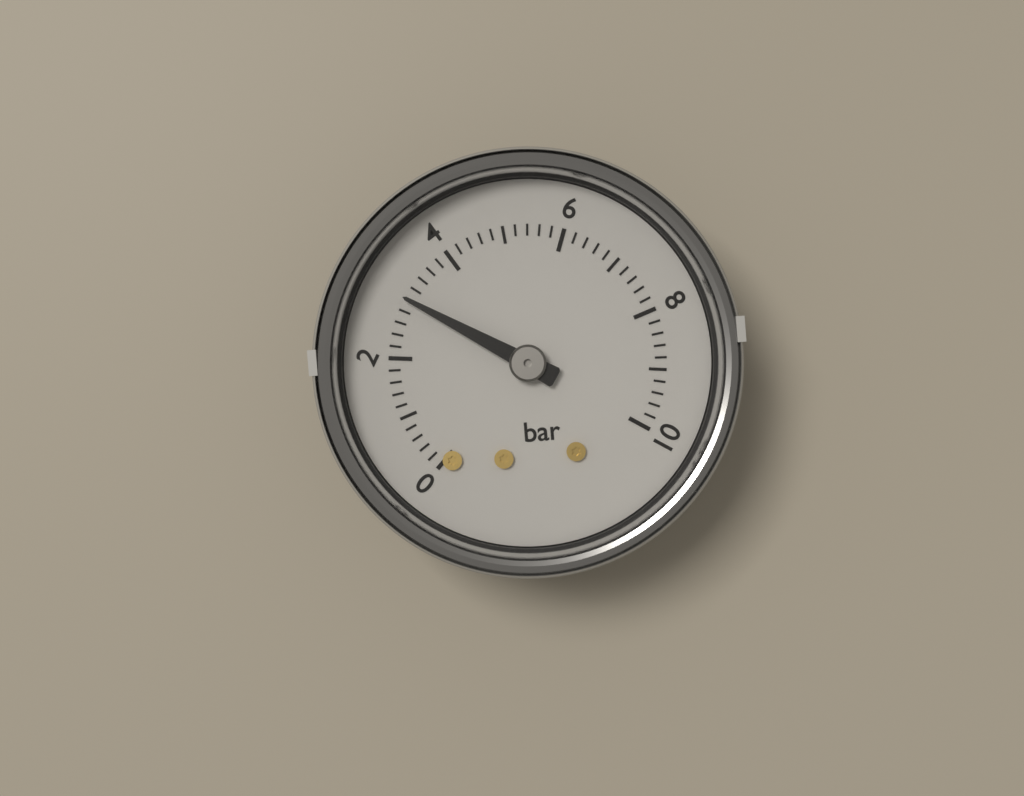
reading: 3.0 bar
